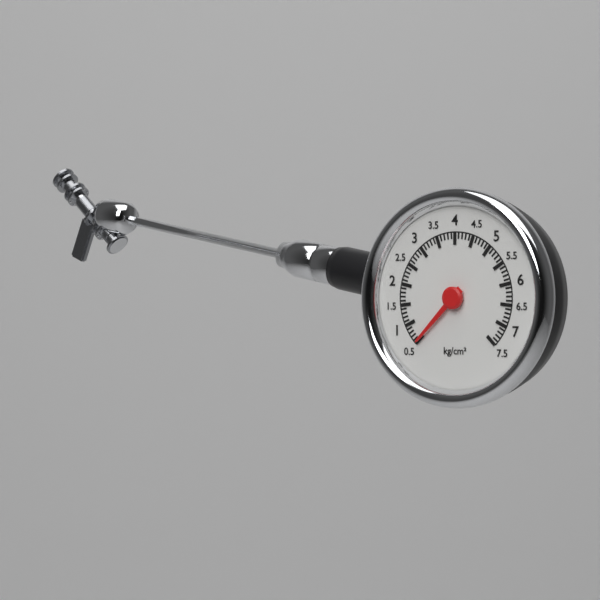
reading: 0.5 kg/cm²
